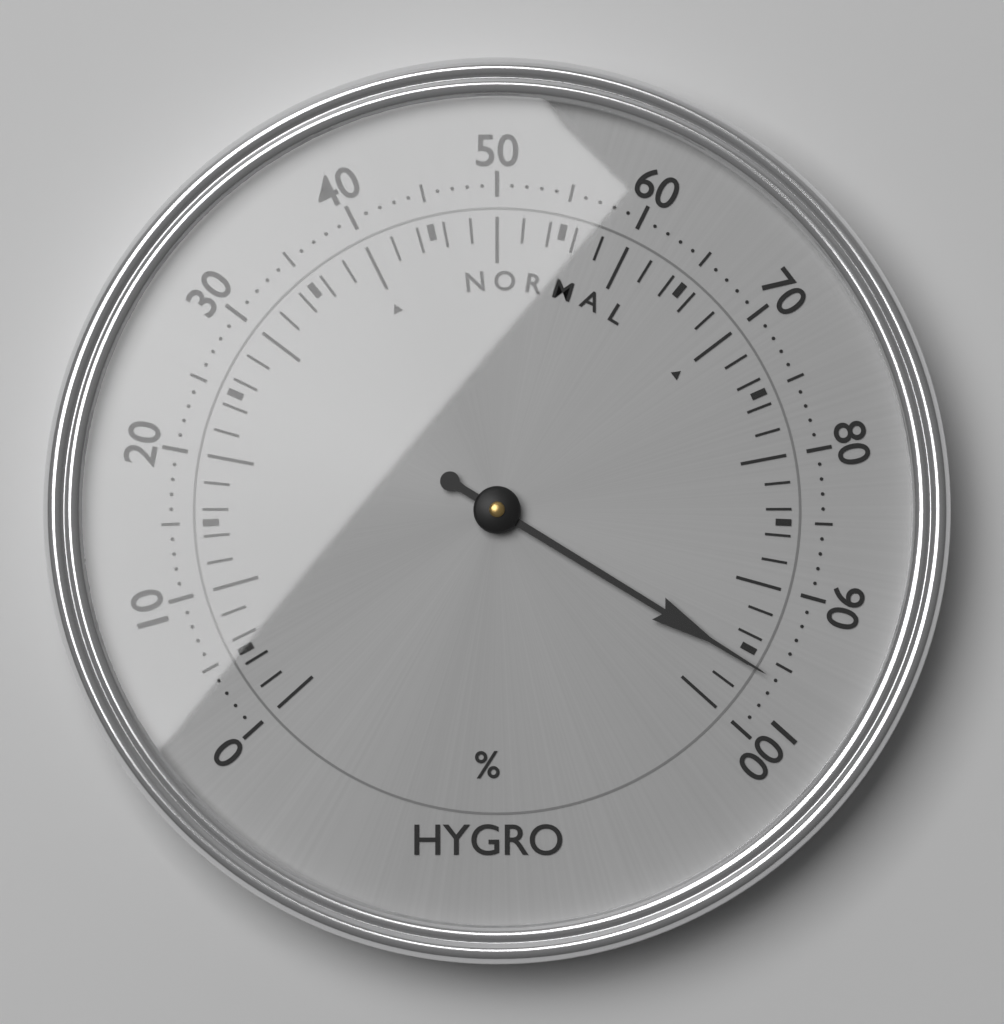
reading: 96 %
